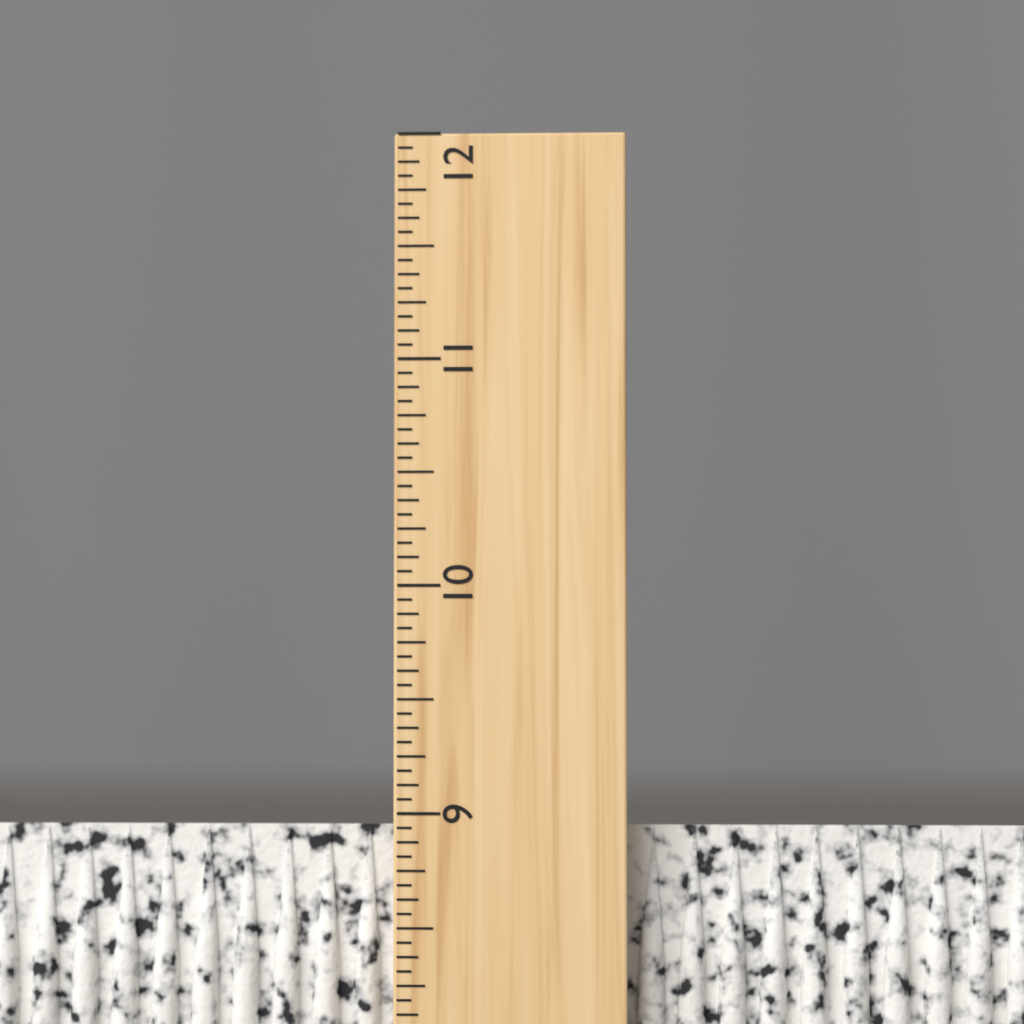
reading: 8.9375 inch
